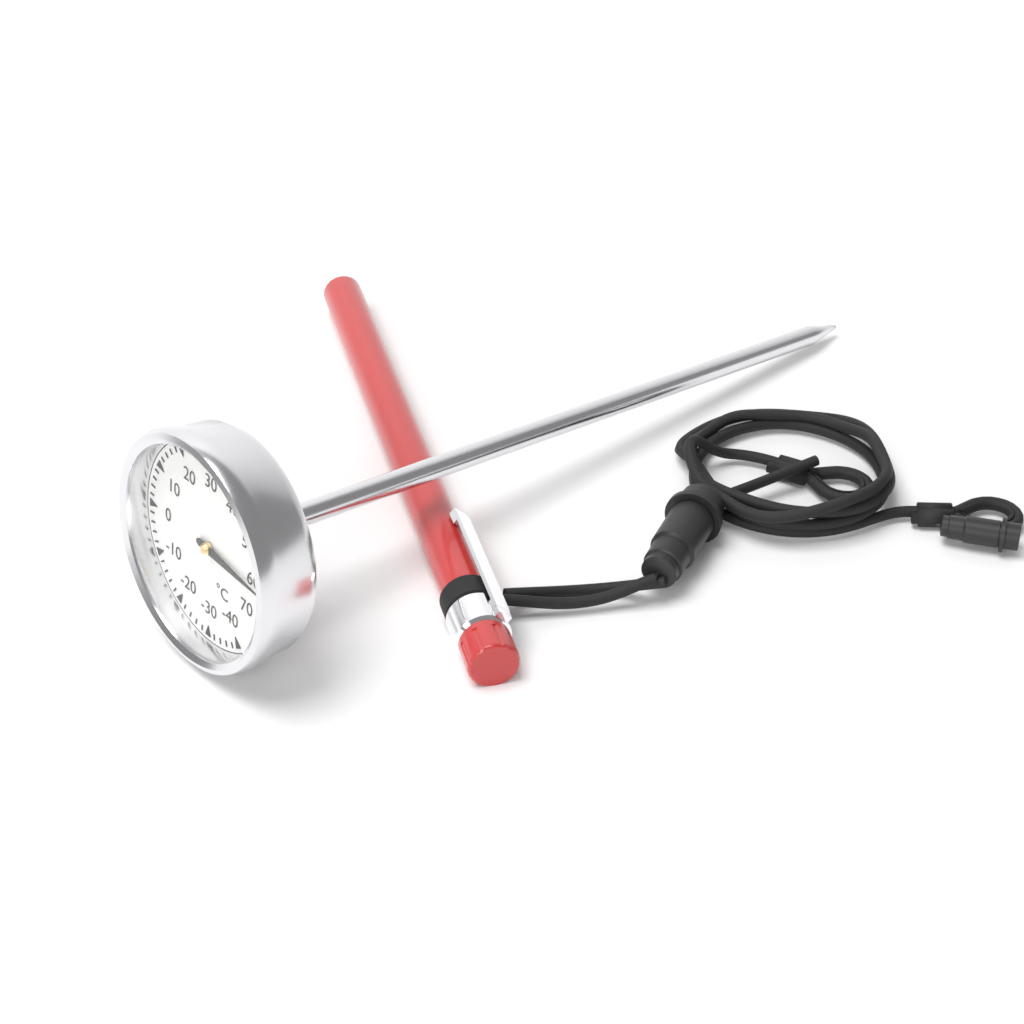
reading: 62 °C
